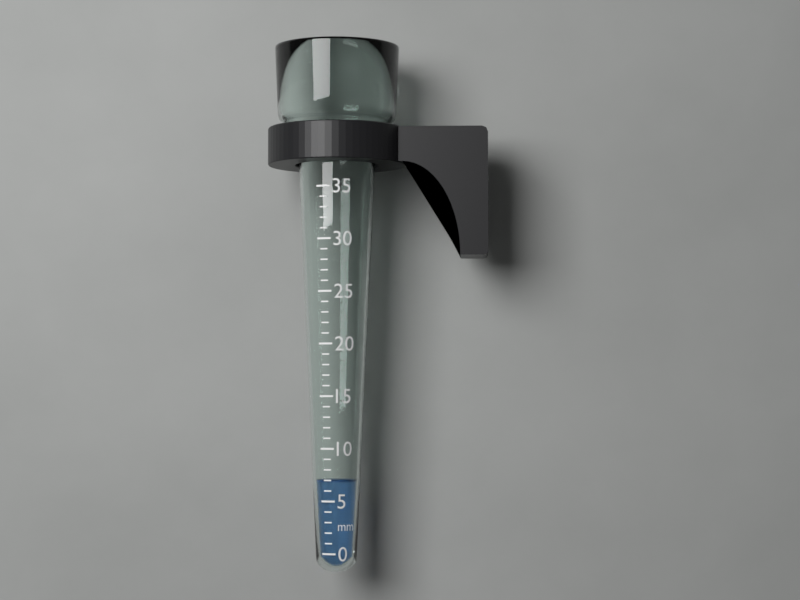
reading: 7 mm
